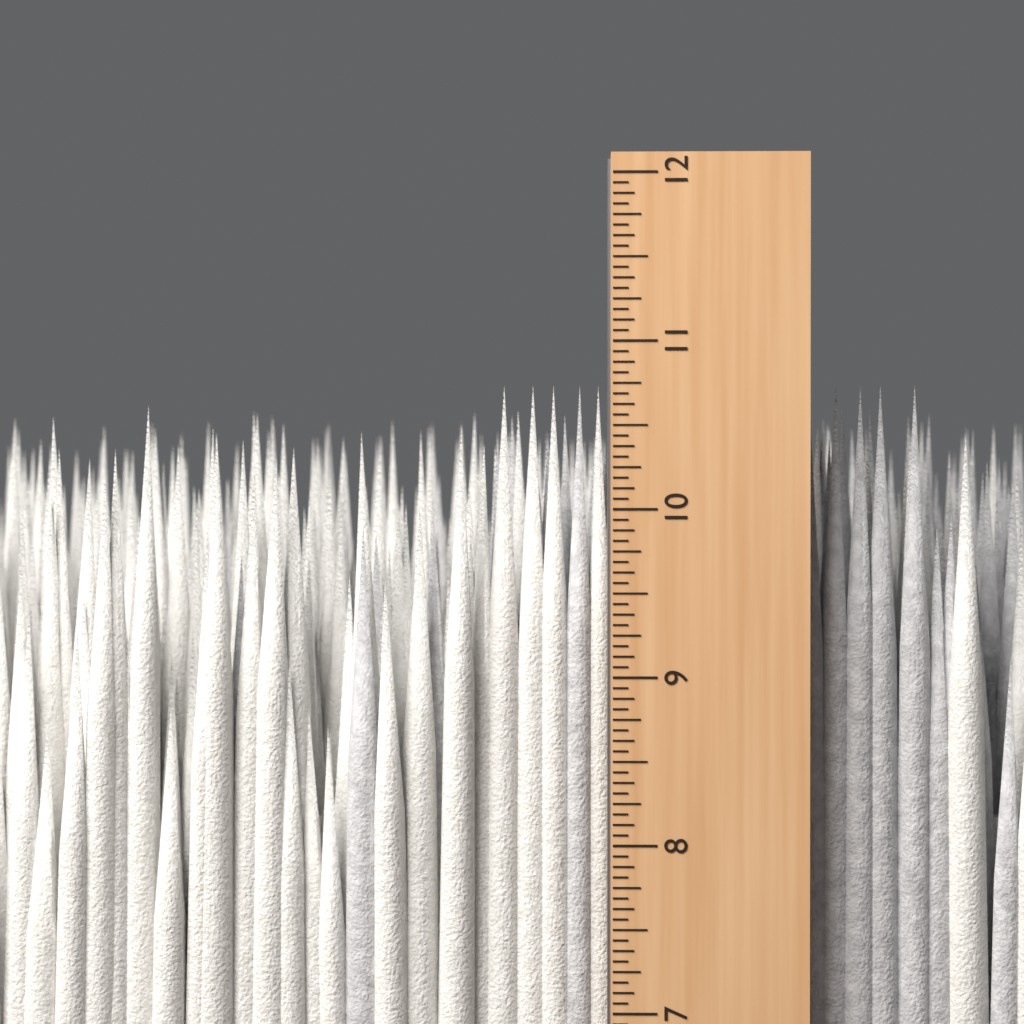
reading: 10.7500 in
